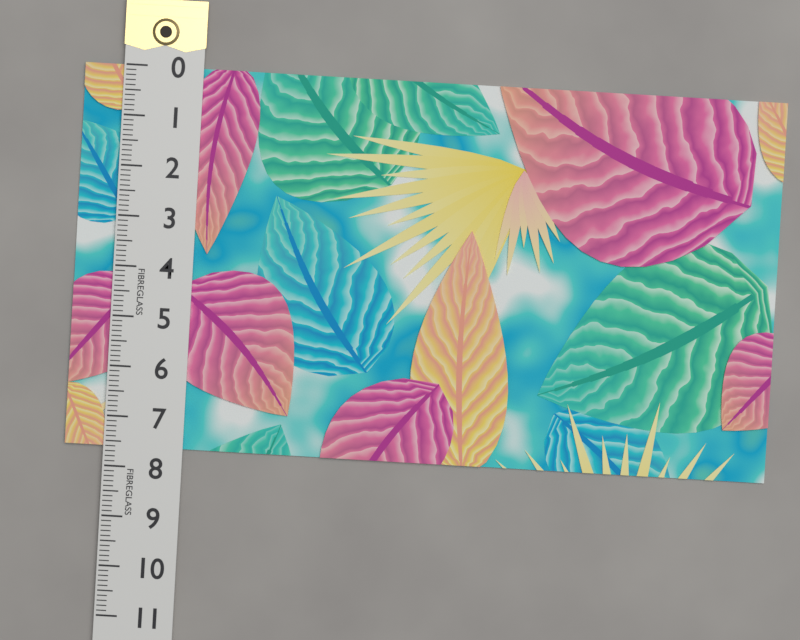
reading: 7.6 (no unit)
